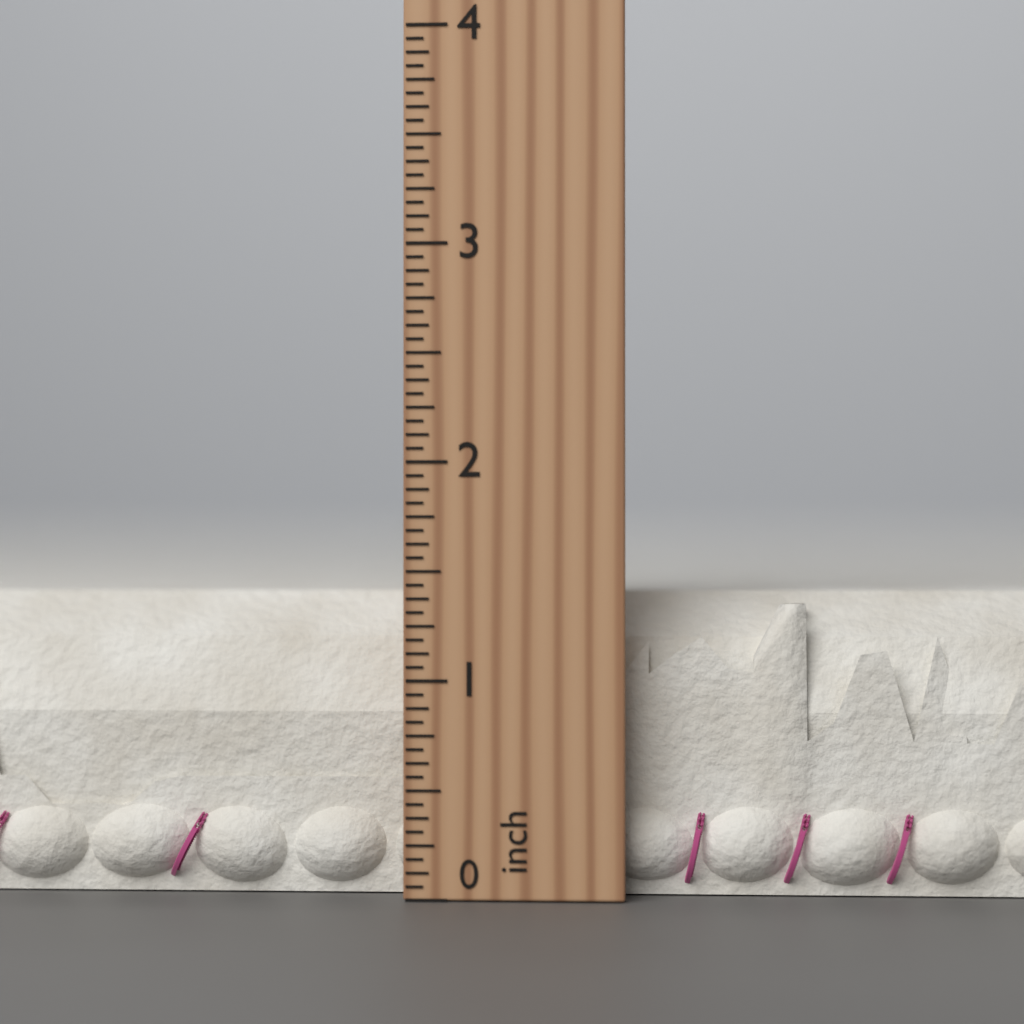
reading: 1.4375 inch
